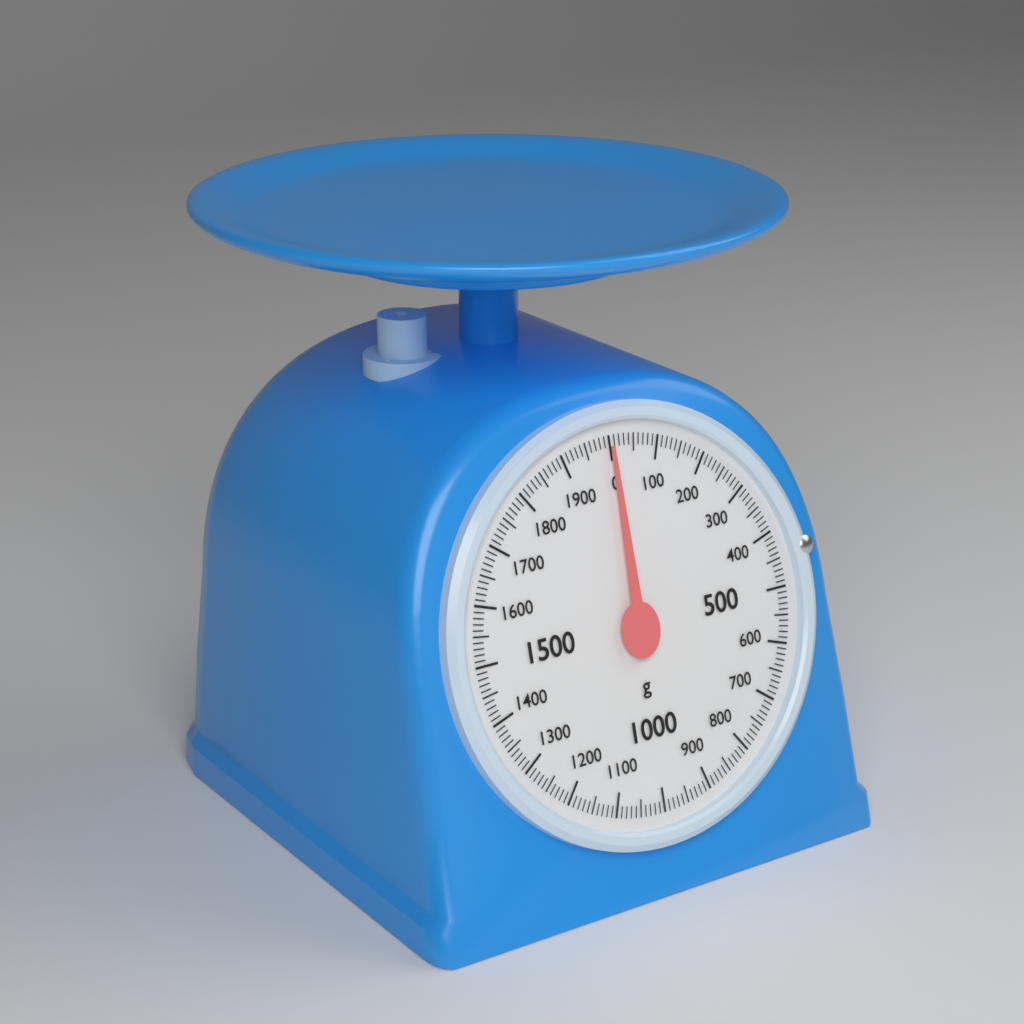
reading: 0 g
